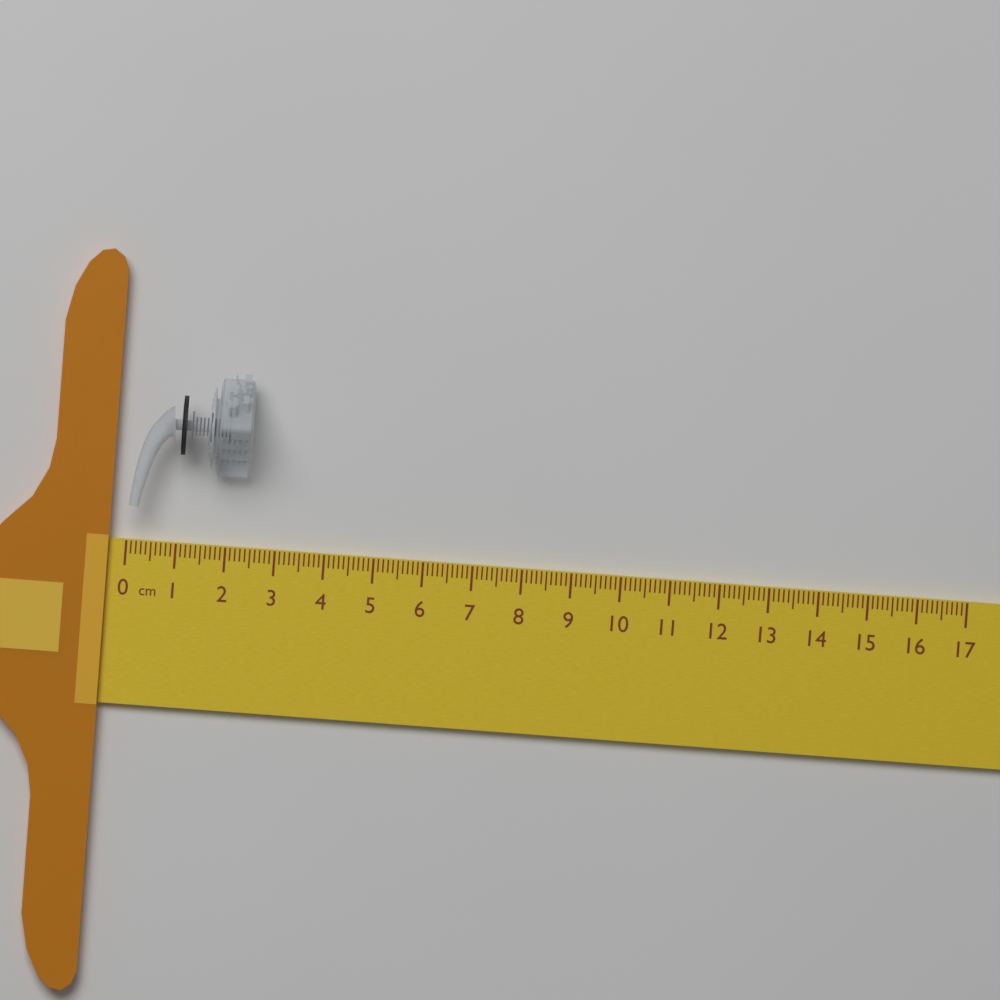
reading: 2.4 cm
